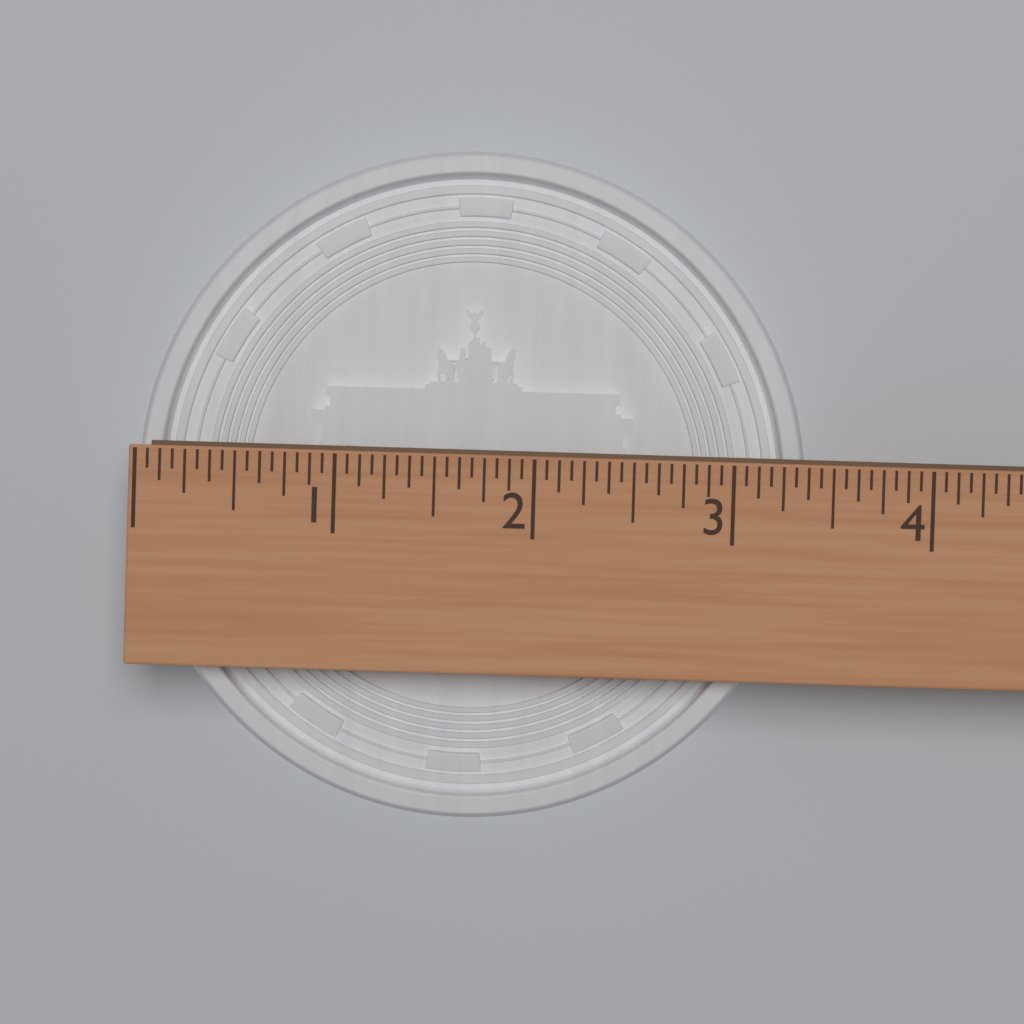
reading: 3.3750 (no unit)
